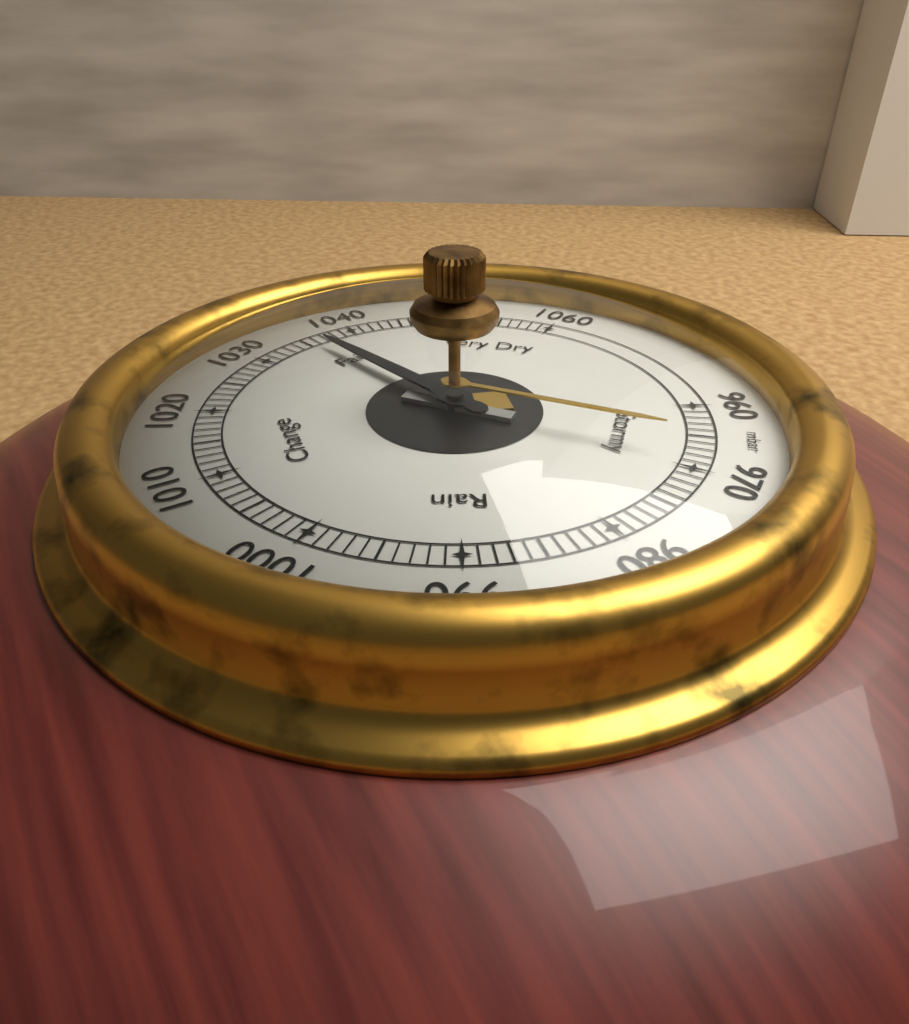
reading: 1036 mbar
